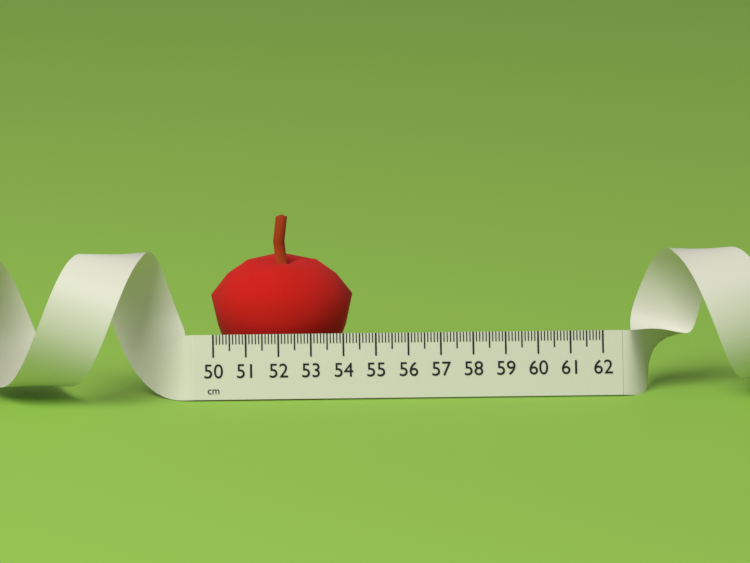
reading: 54.4 cm
